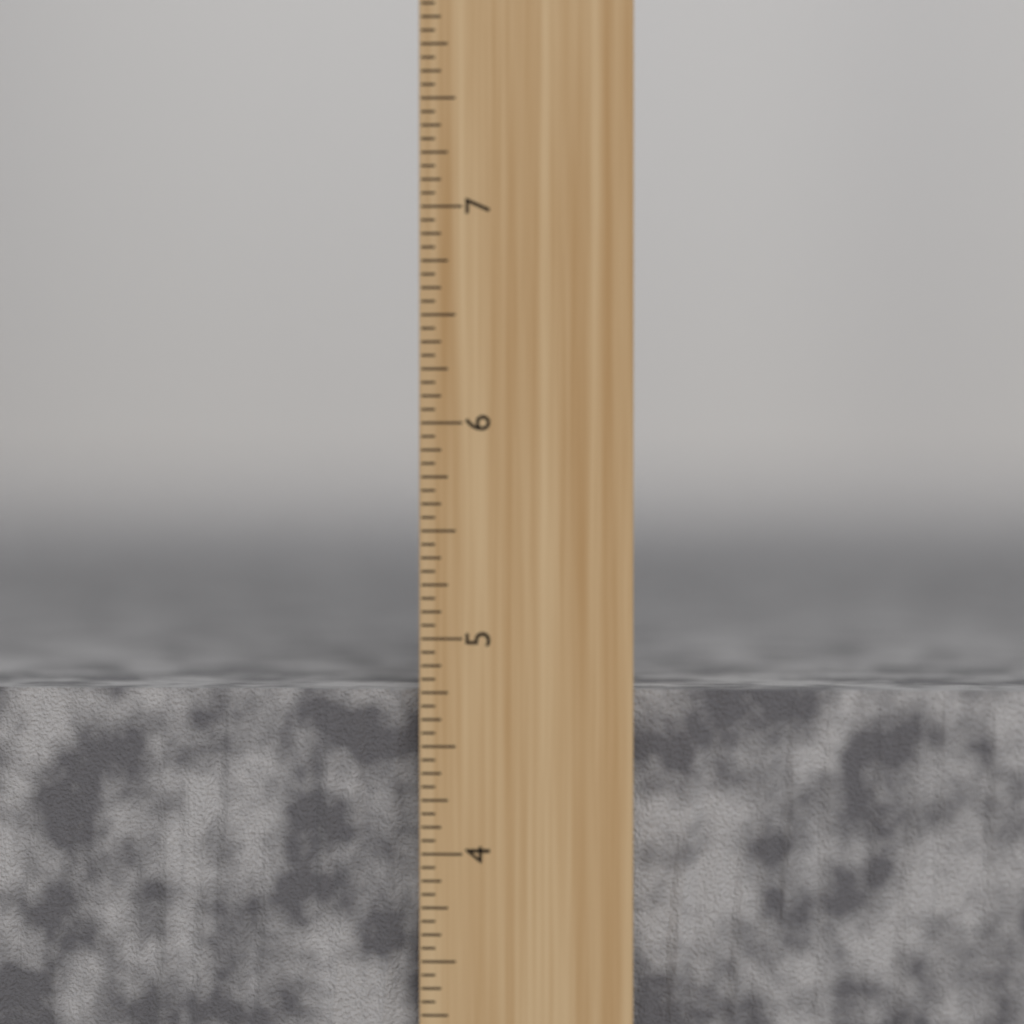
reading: 4.7500 inch
